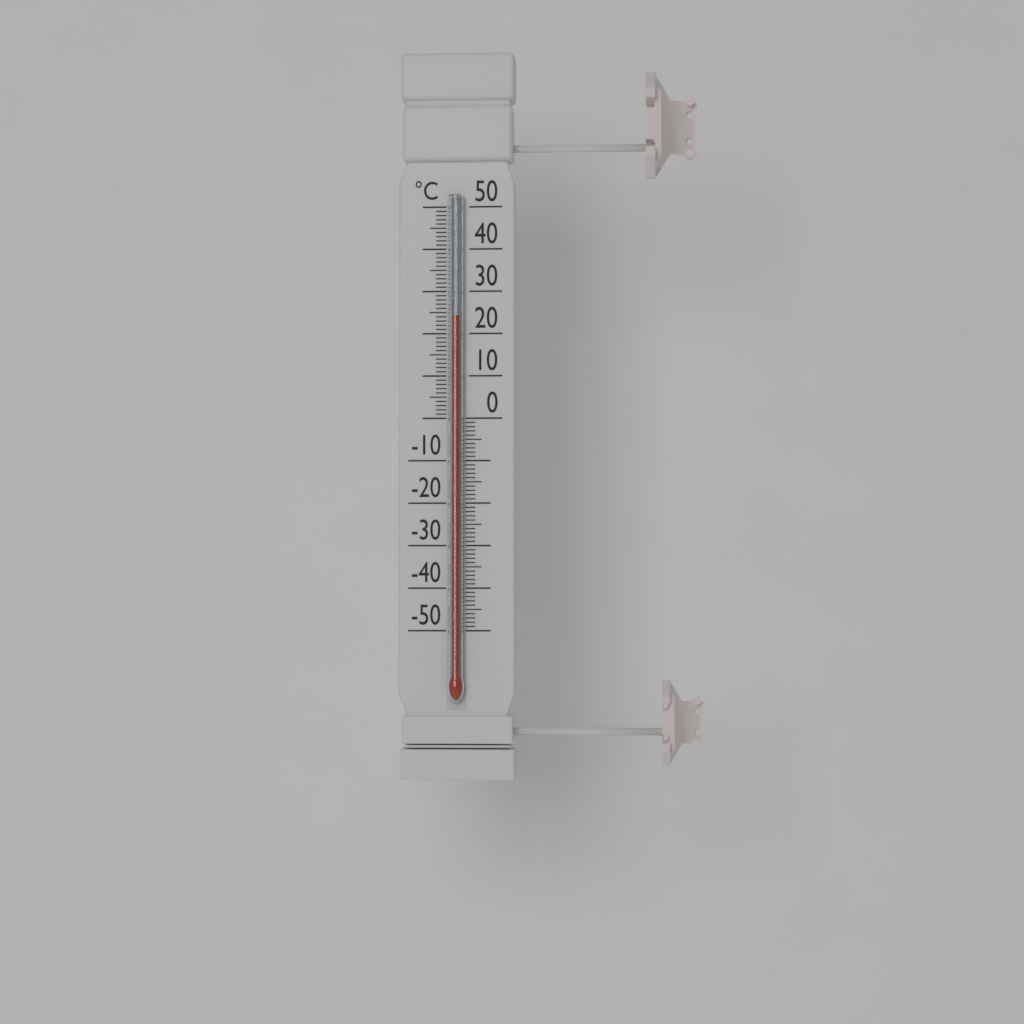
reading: 24 °C
